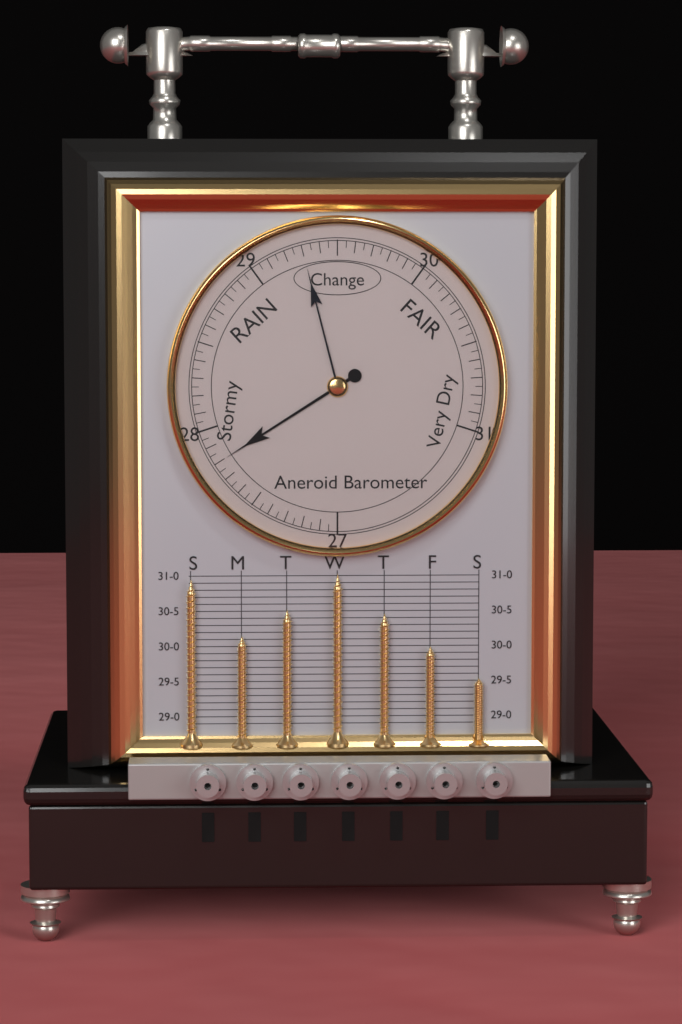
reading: 27.80 (no unit)
